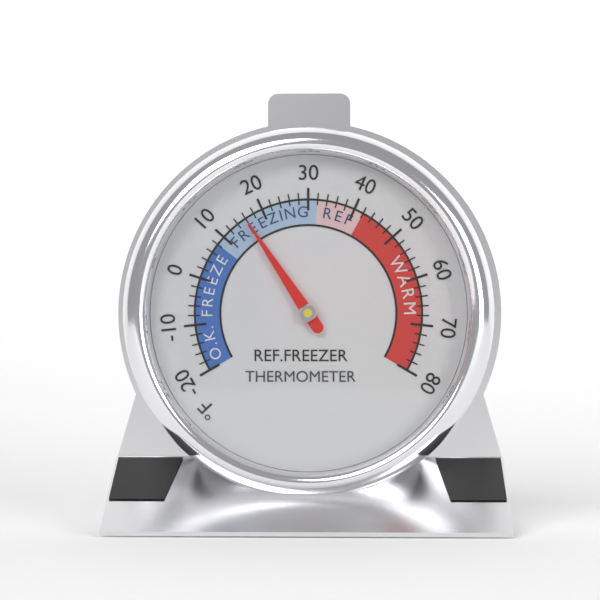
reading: 16 °F
